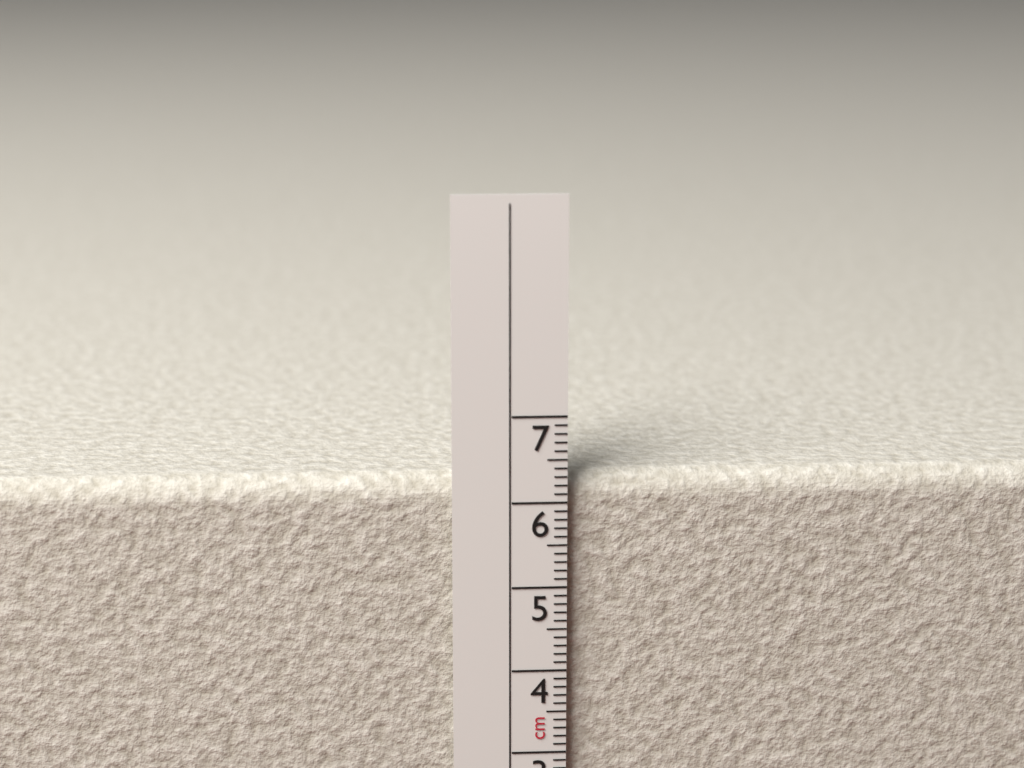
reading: 6.3 cm
